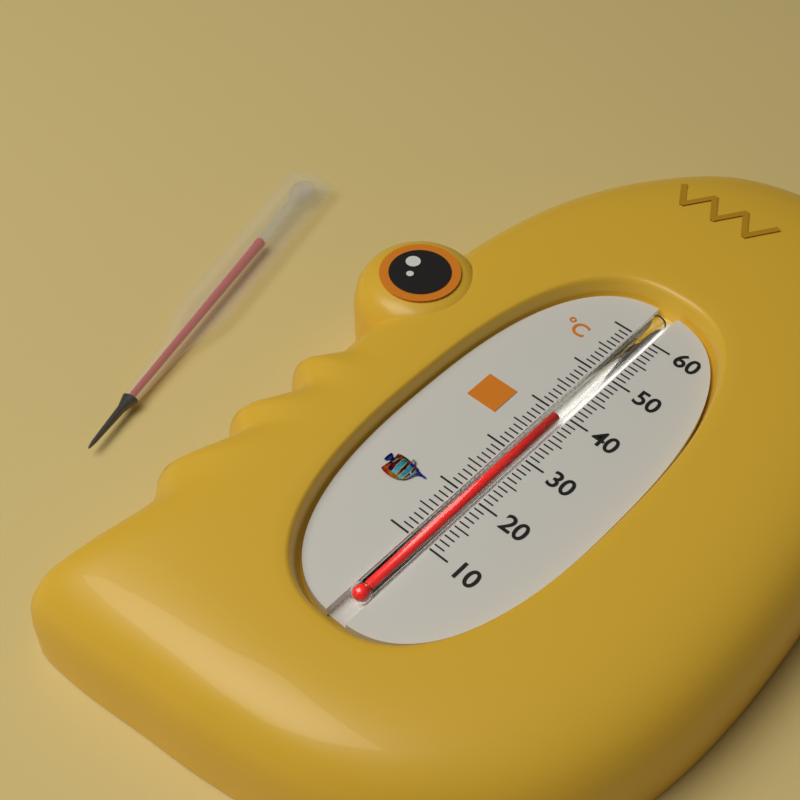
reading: 39 °C
